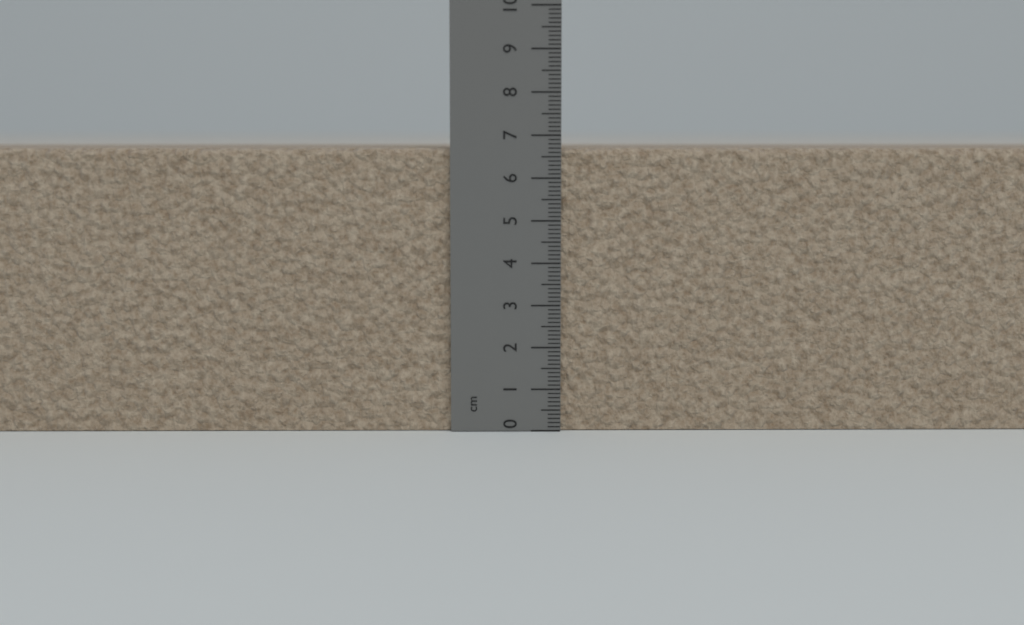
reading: 6.7 cm
